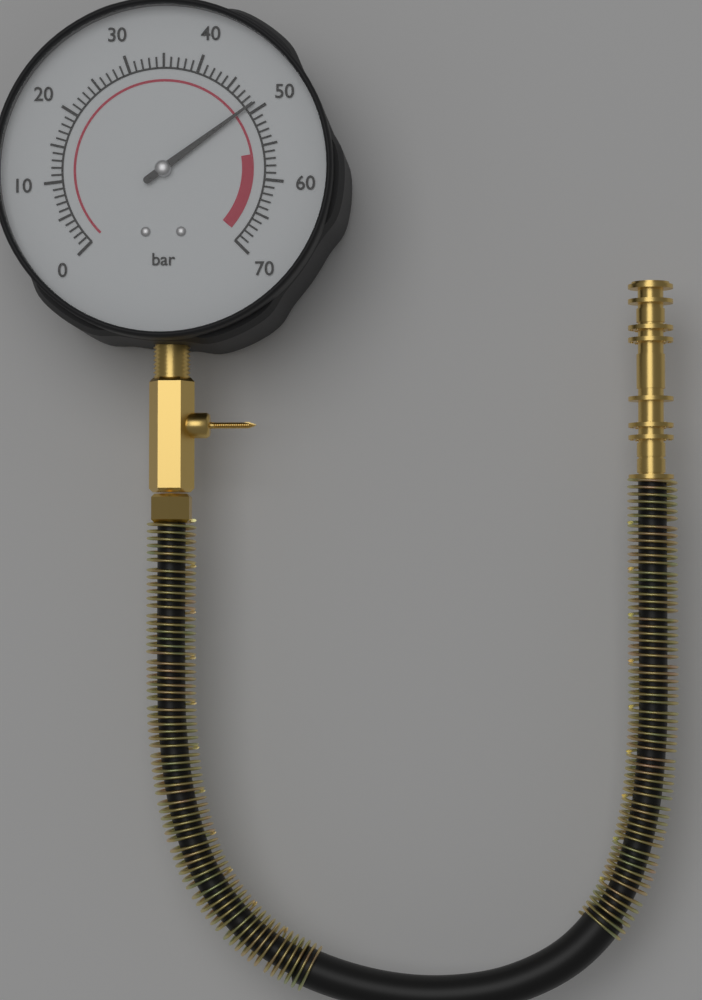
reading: 49 bar
